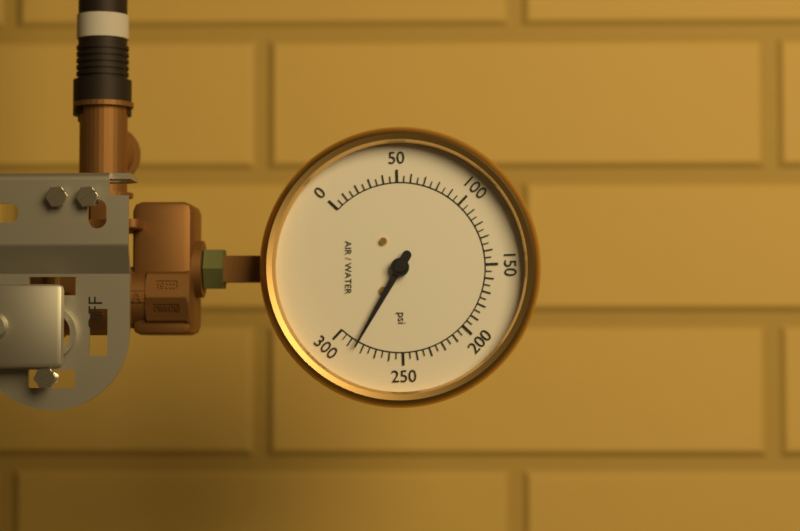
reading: 285 psi
